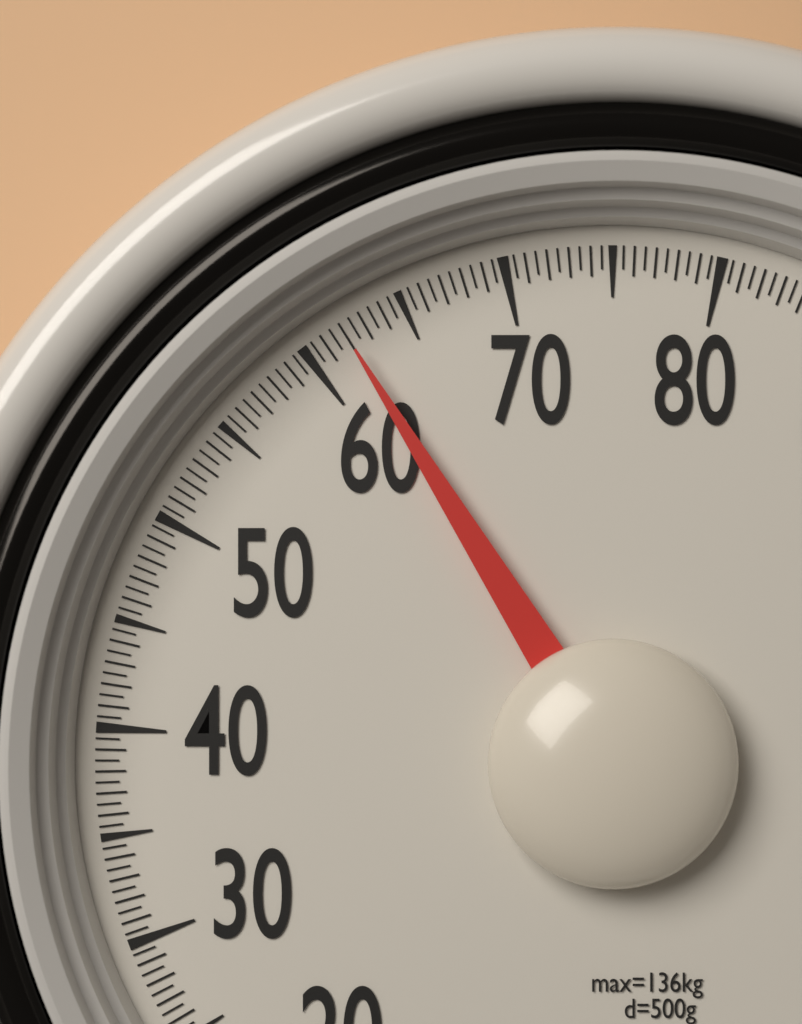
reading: 62.0 kg
